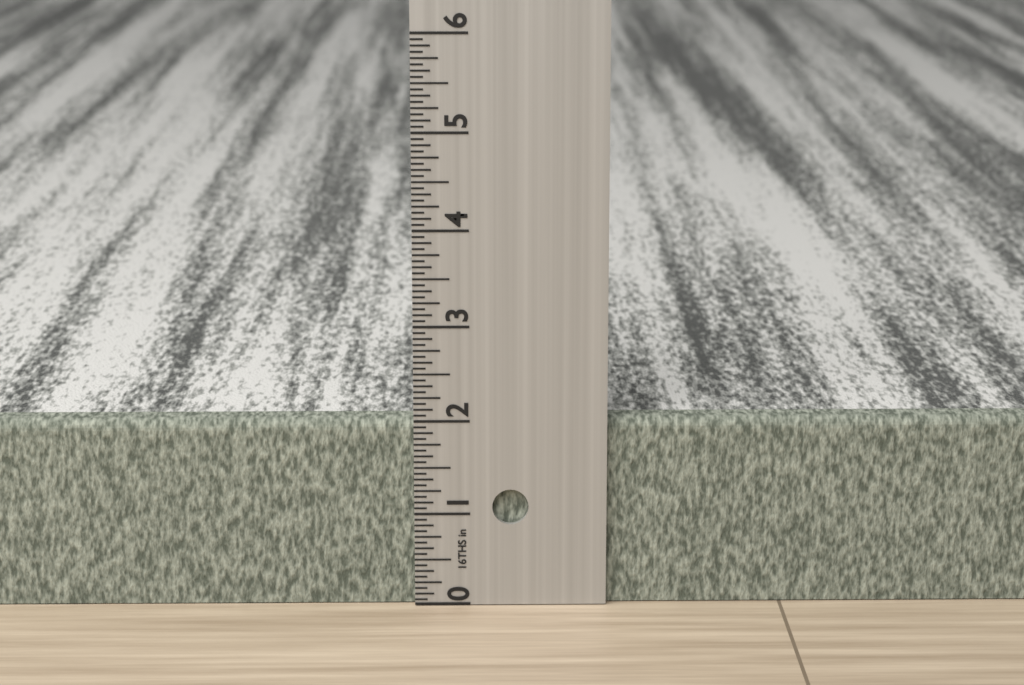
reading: 2.0000 in
